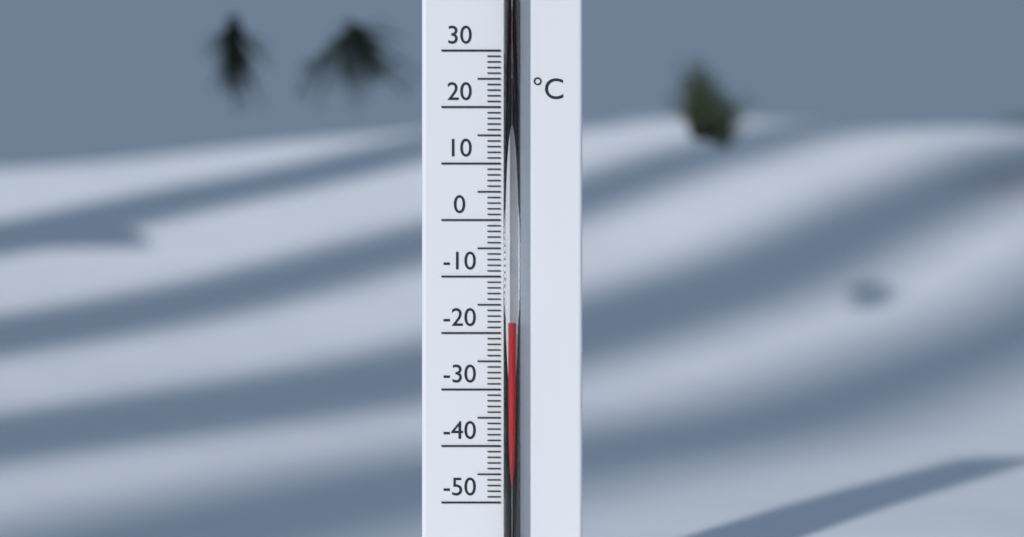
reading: -18 °C
